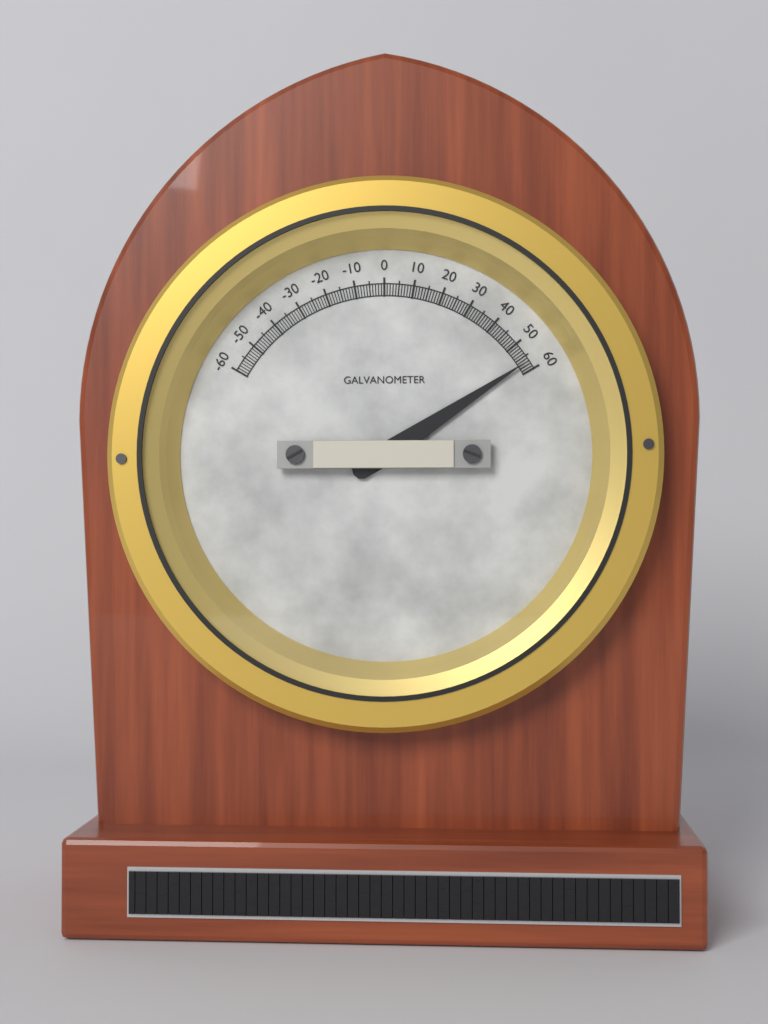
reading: 57 (no unit)
